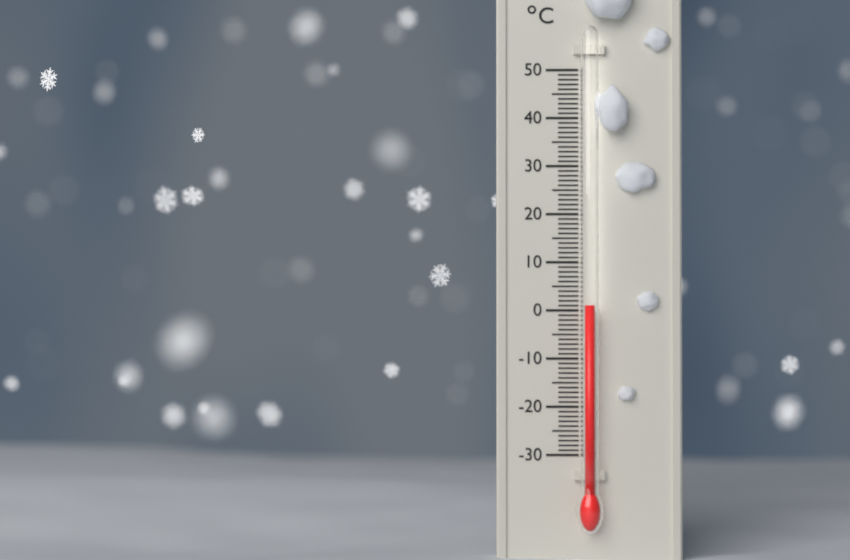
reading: 1 °C
